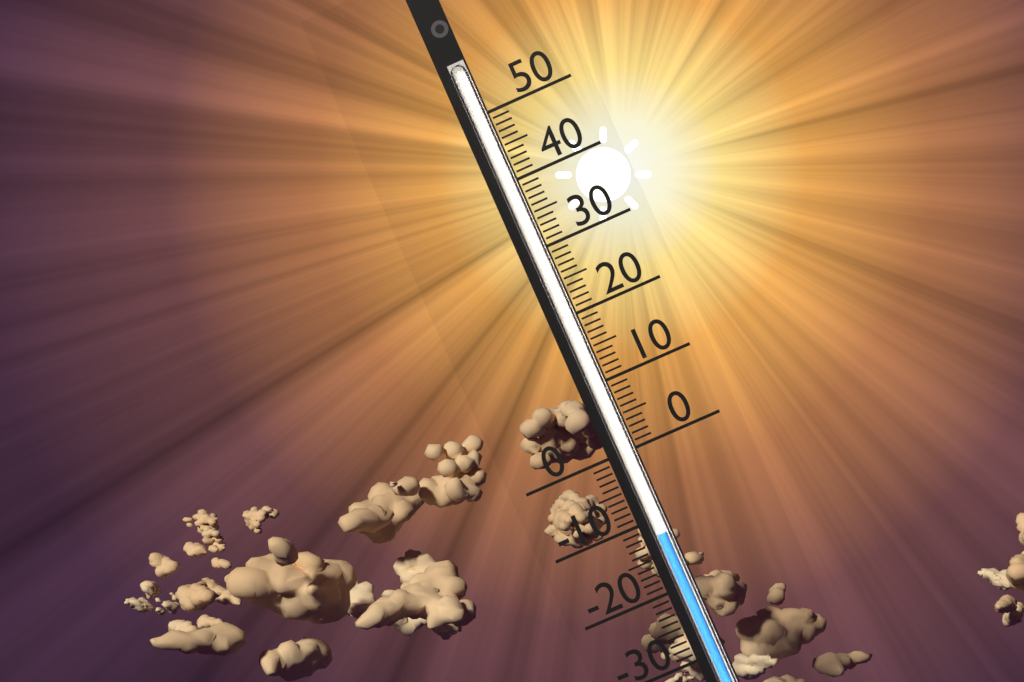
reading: -12 (no unit)
